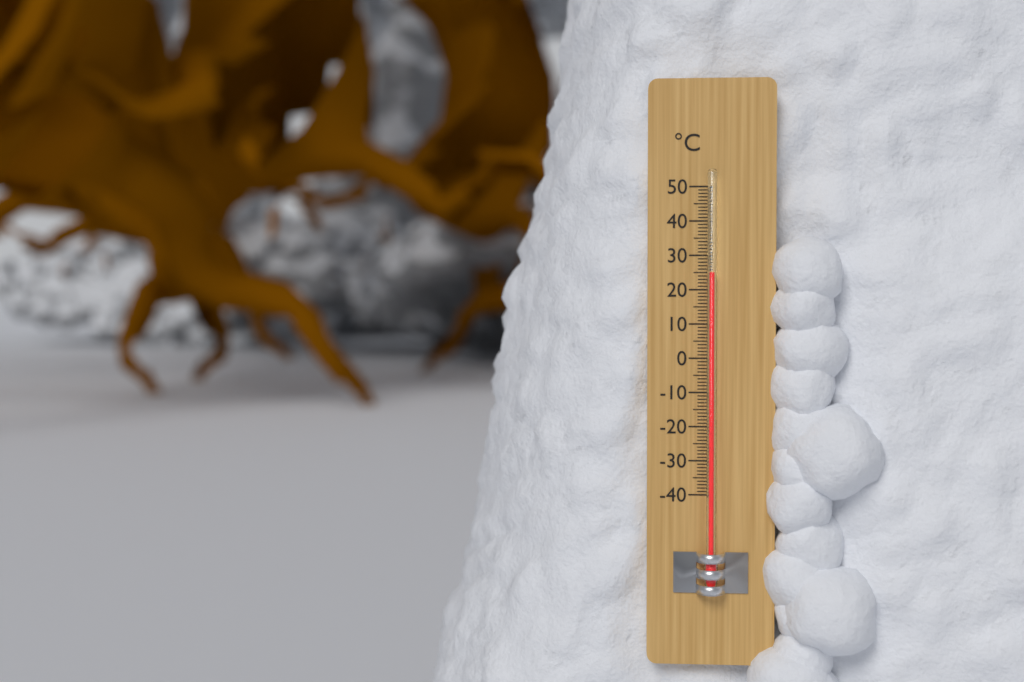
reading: 25 °C
